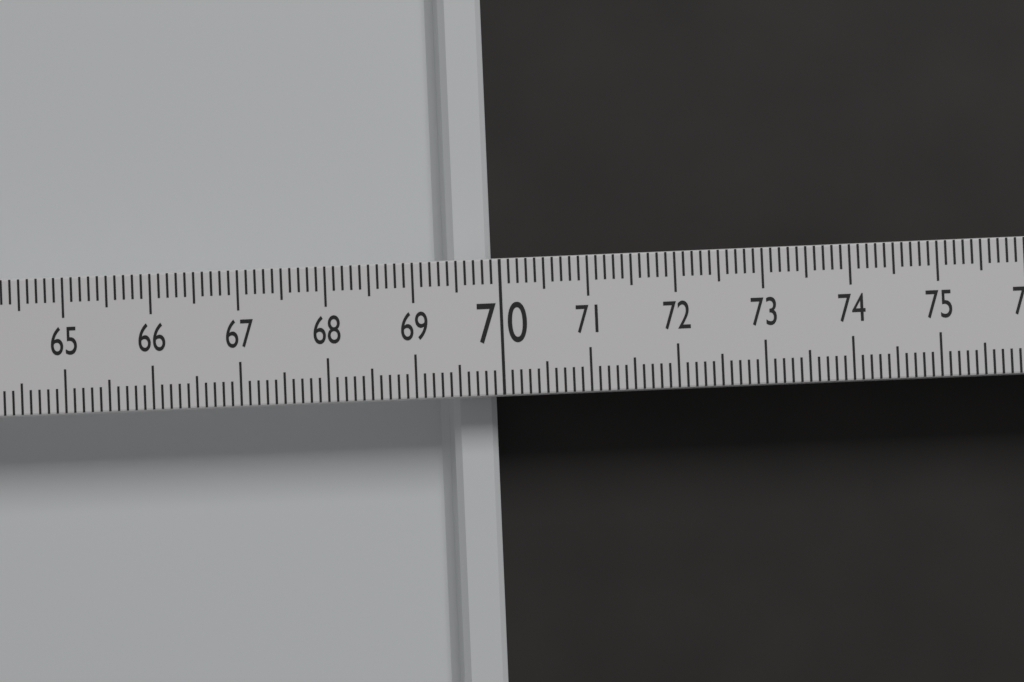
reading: 69.9 (no unit)
